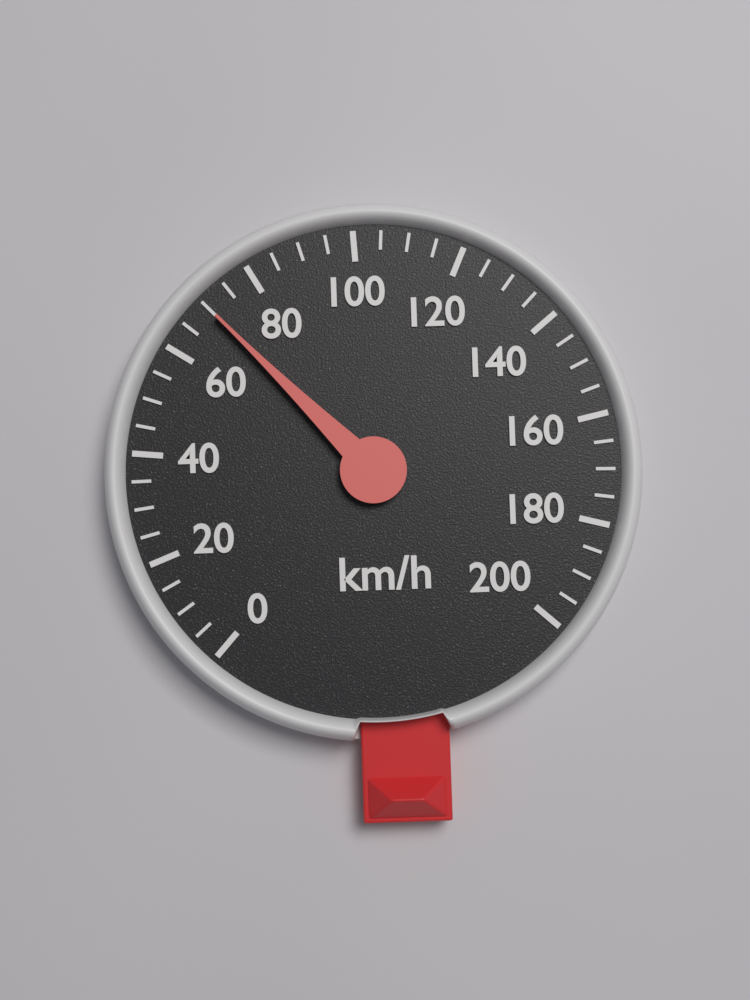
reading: 70 km/h
